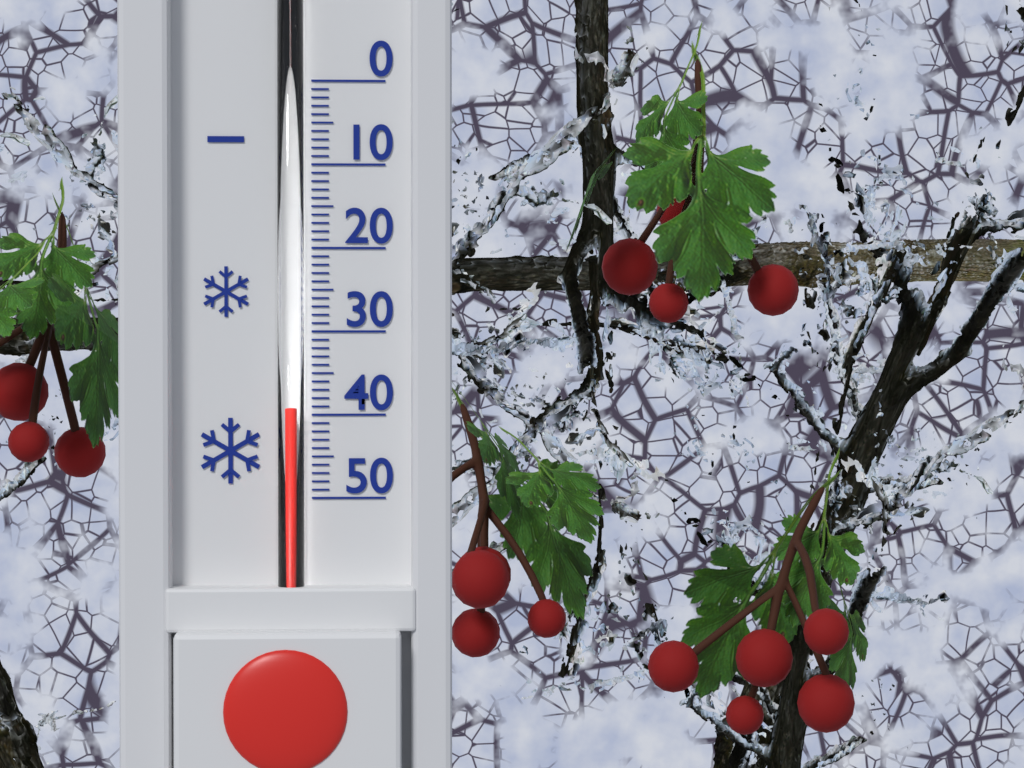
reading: 39 (no unit)
